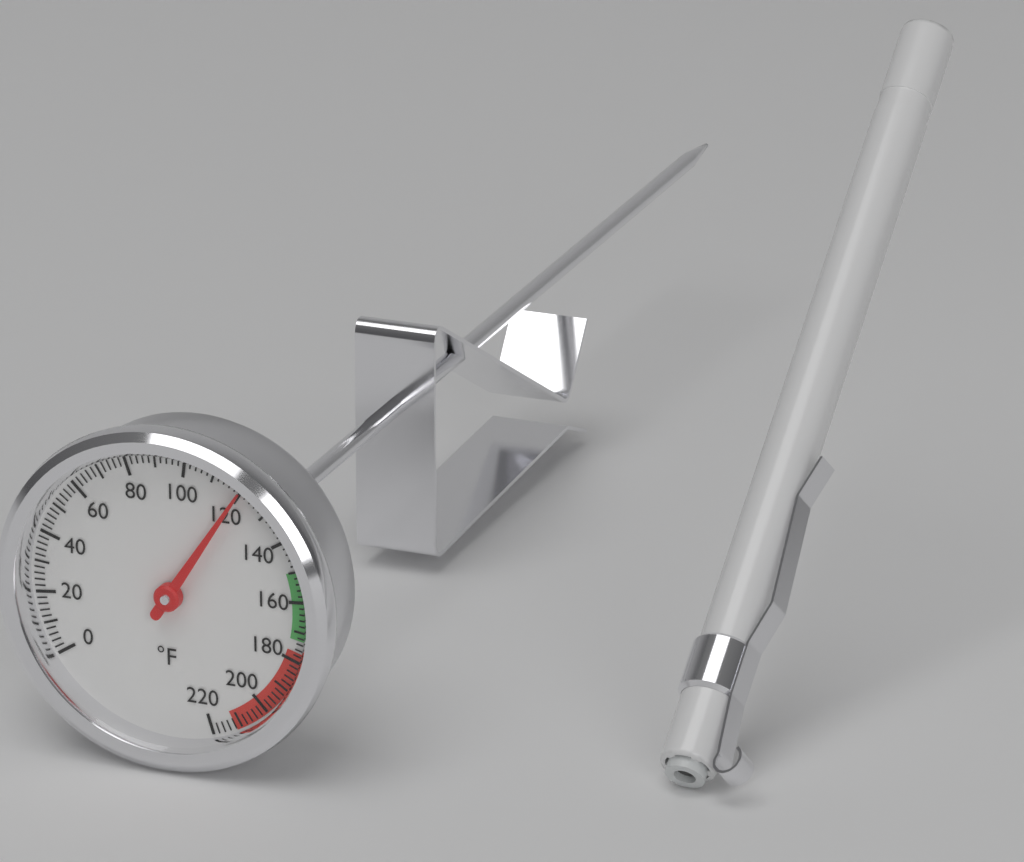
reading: 120 °F
